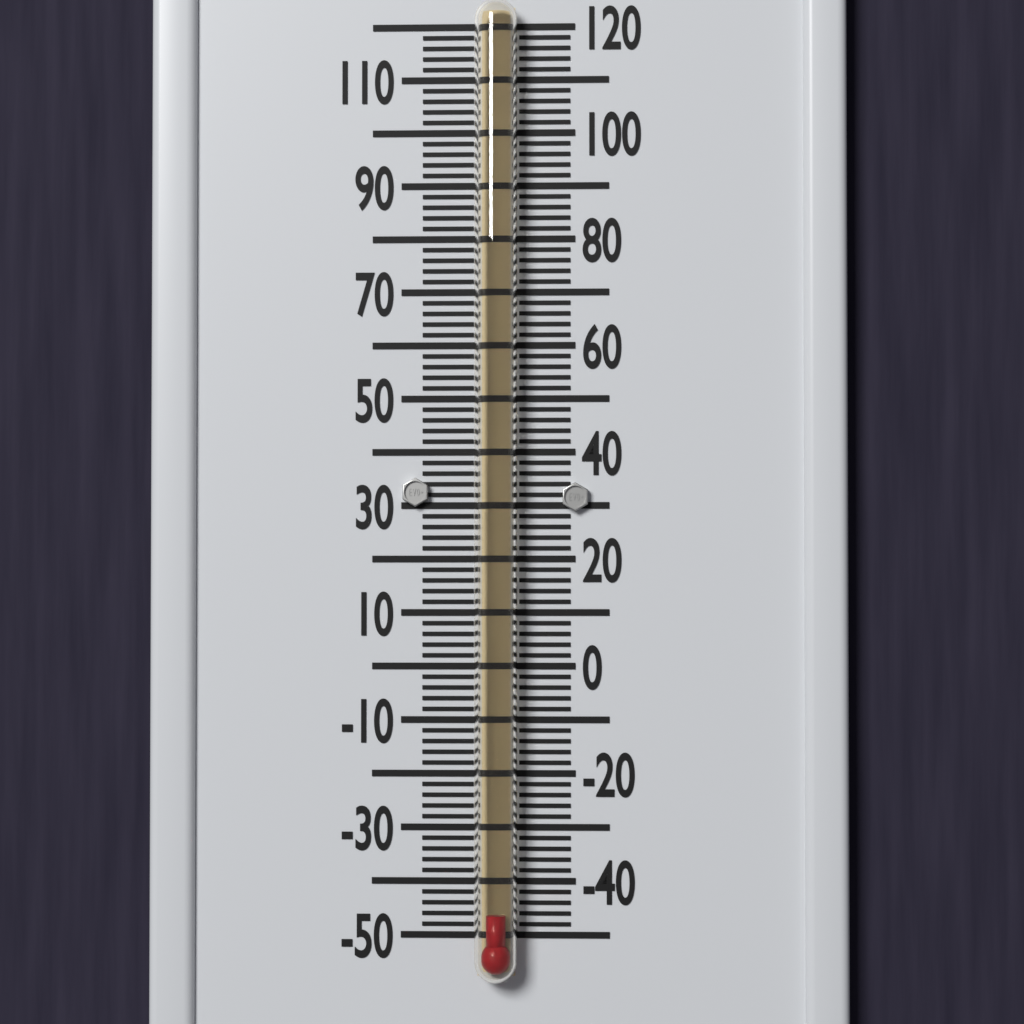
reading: -46 °F
